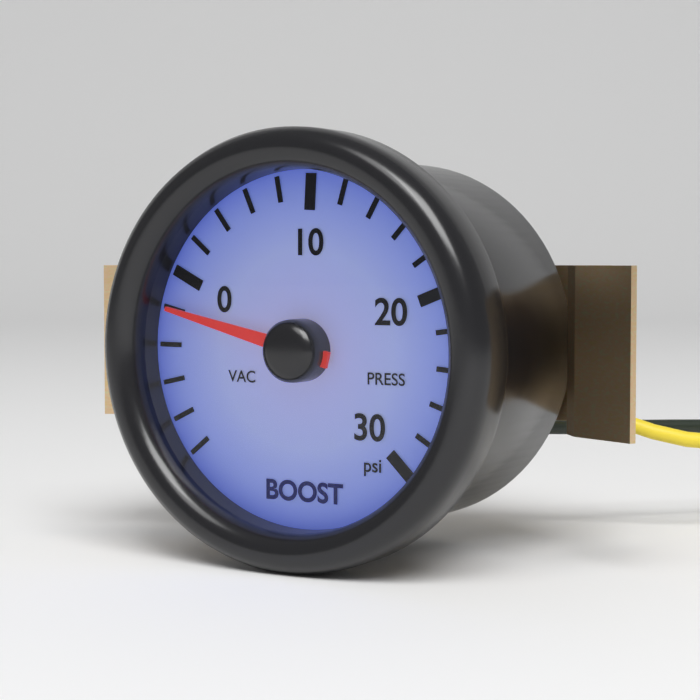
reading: -2 psi
